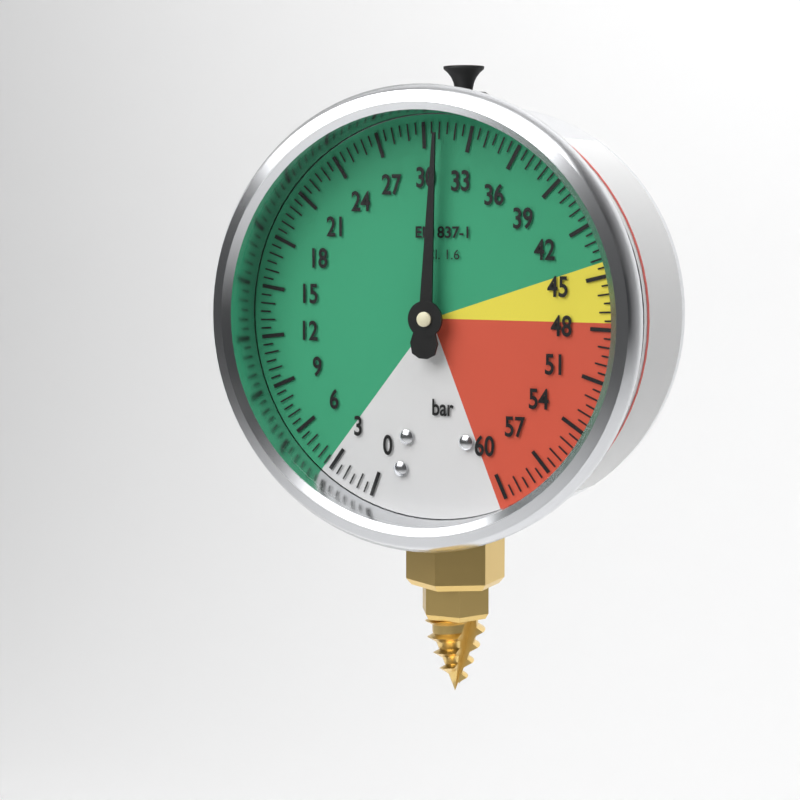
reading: 31.0 bar
